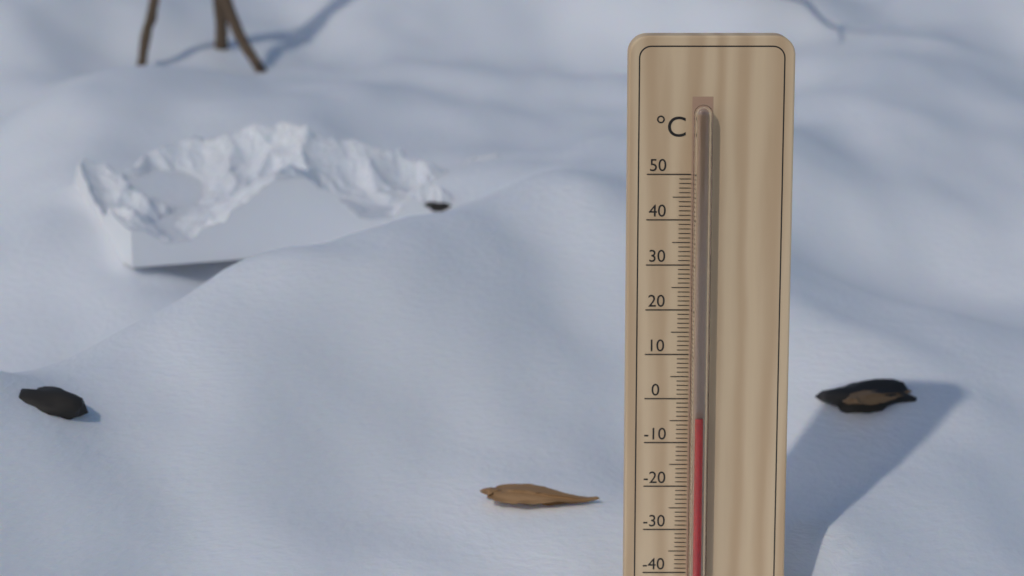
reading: -4 °C
